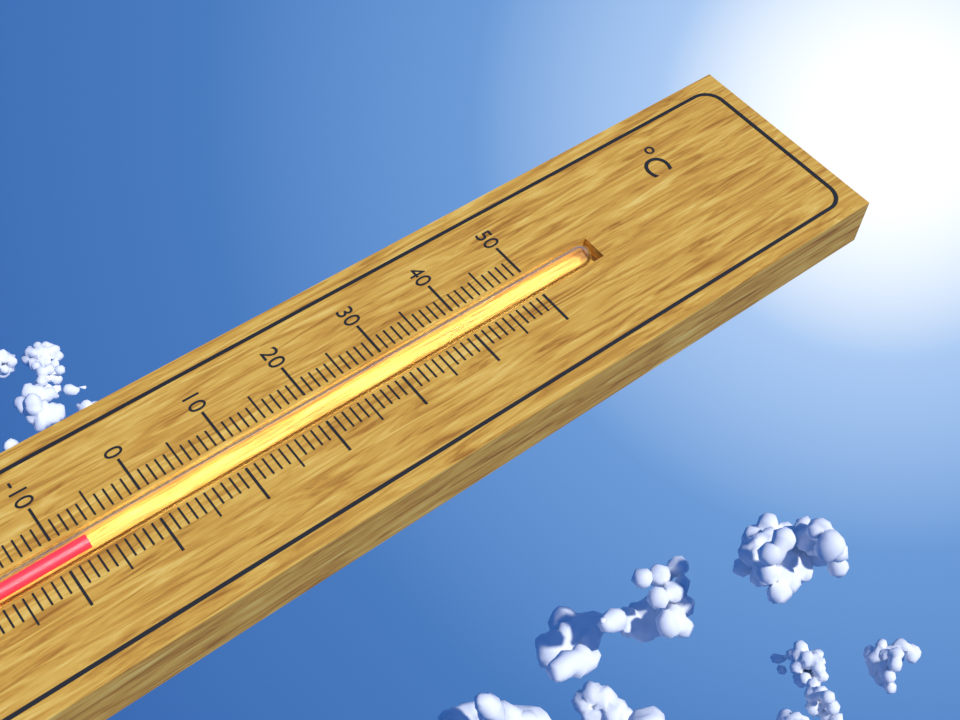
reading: -7 °C
